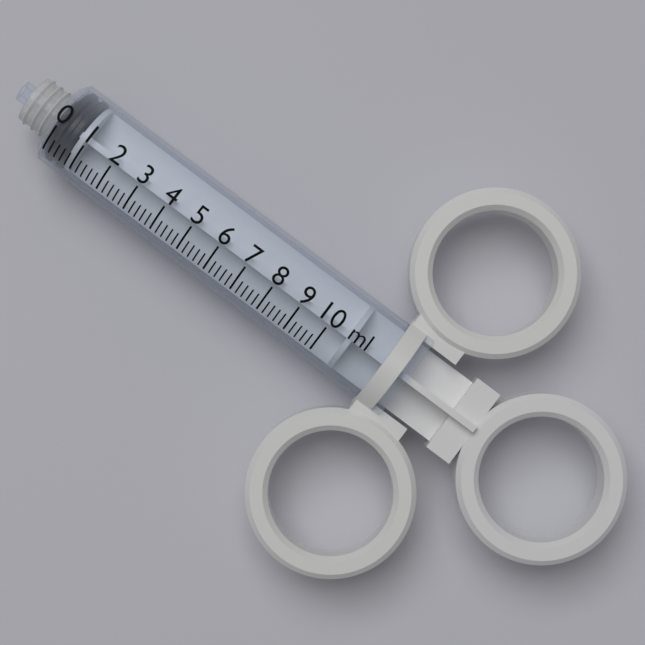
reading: 0.0 ml
